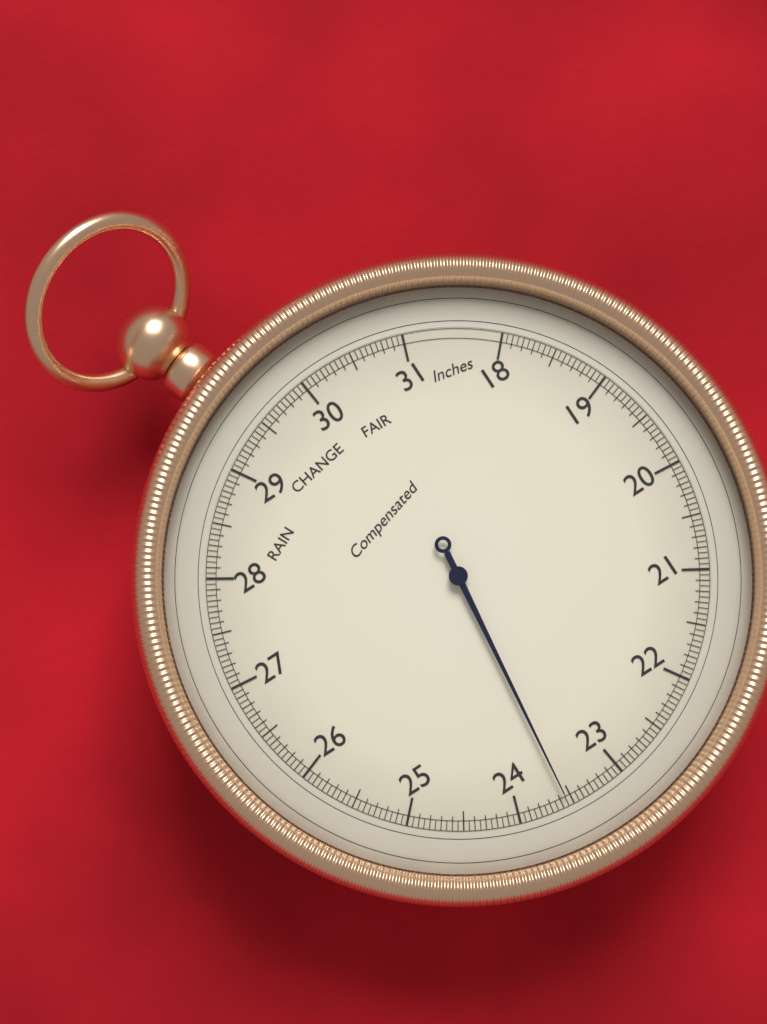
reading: 23.55 inHg
